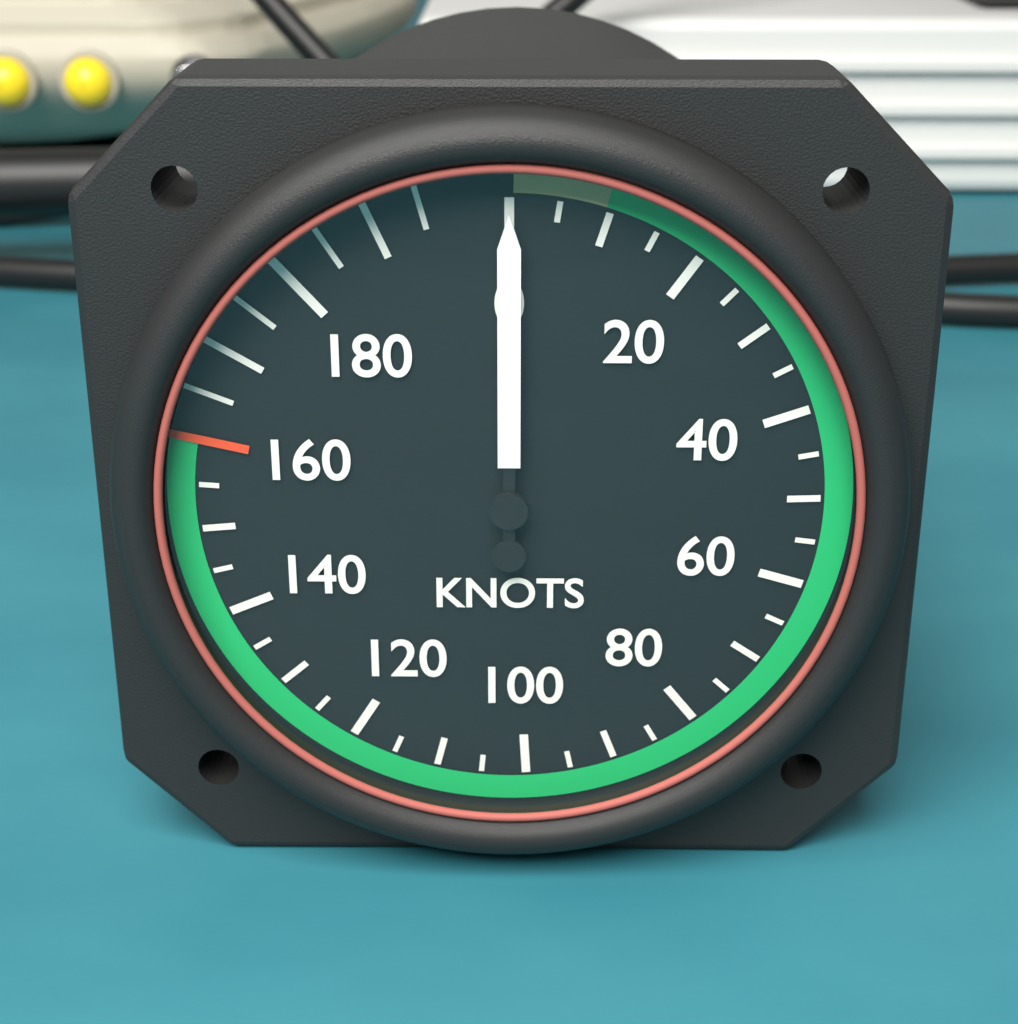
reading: 0 knots
